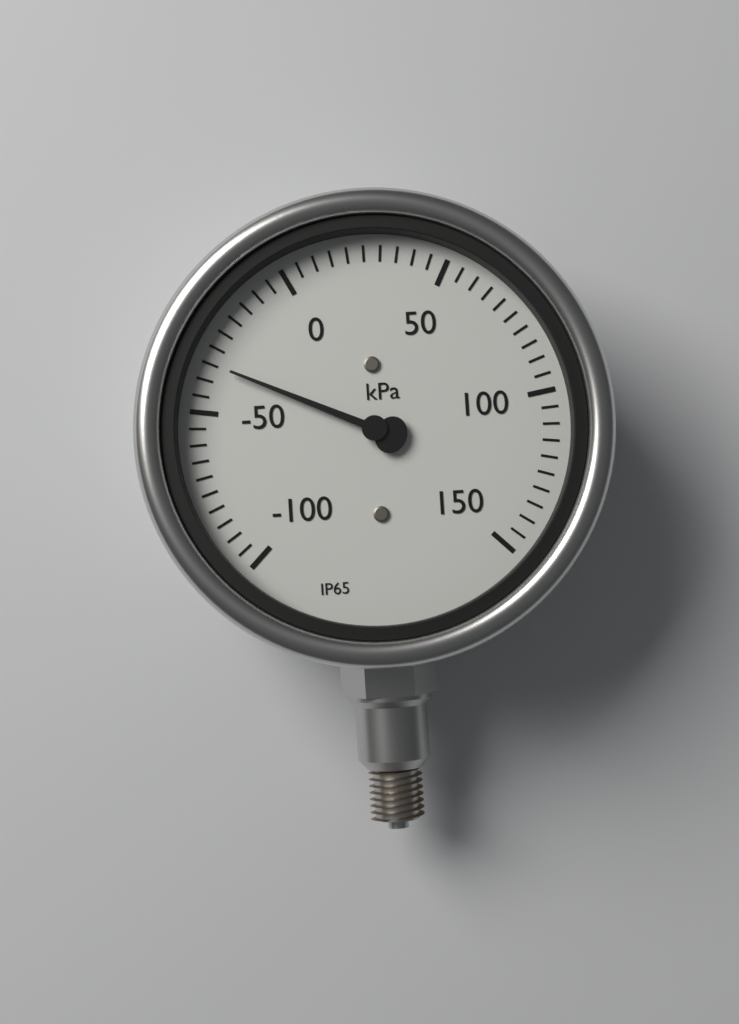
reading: -35 kPa
